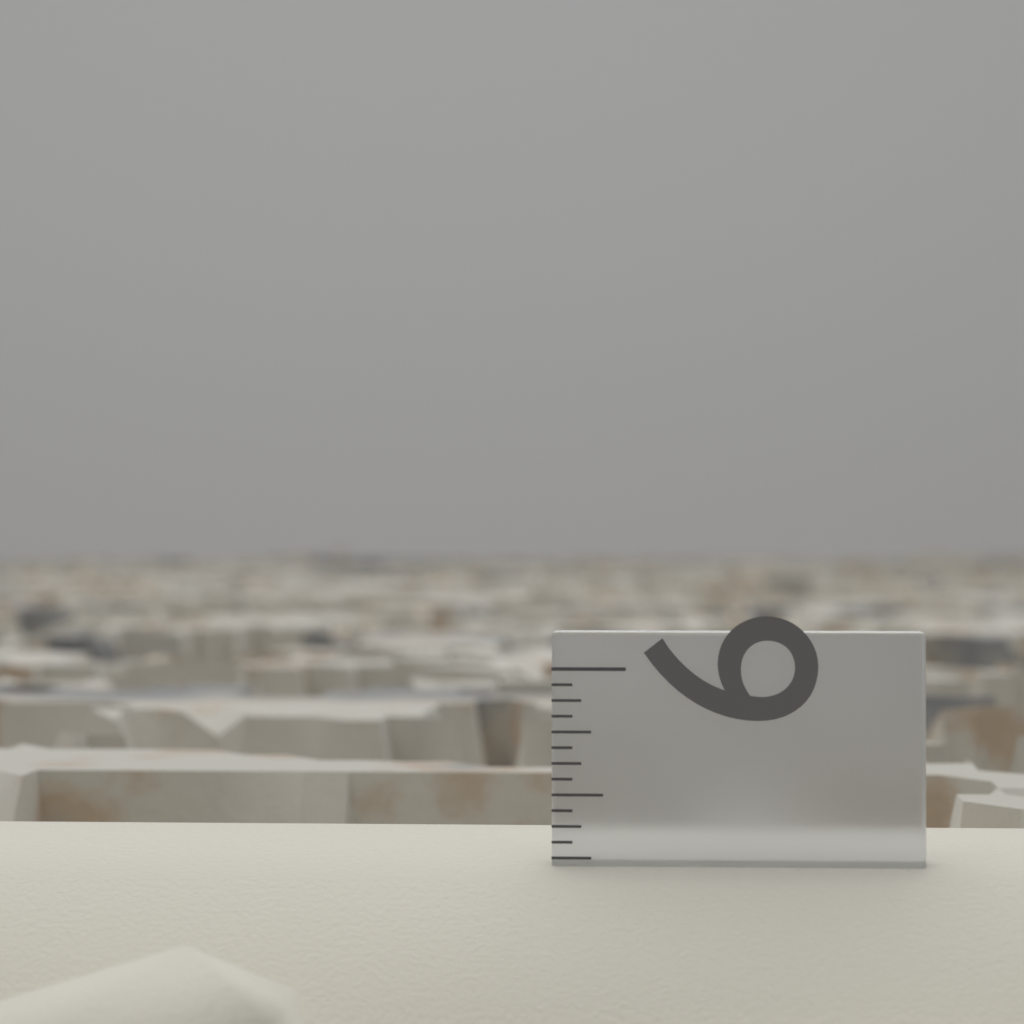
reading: 5.3125 in
